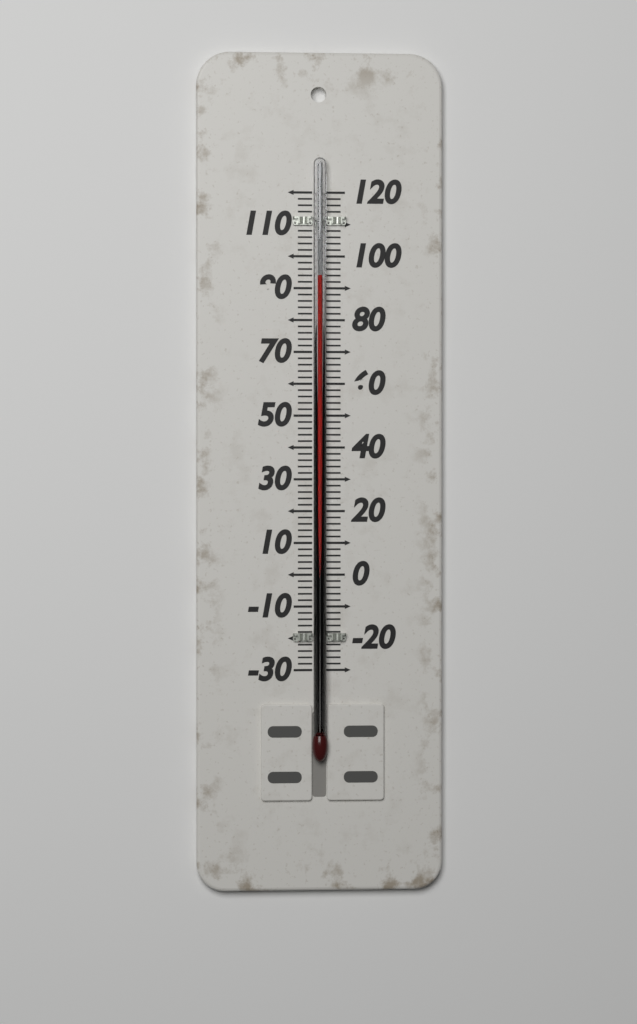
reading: 94 (no unit)
